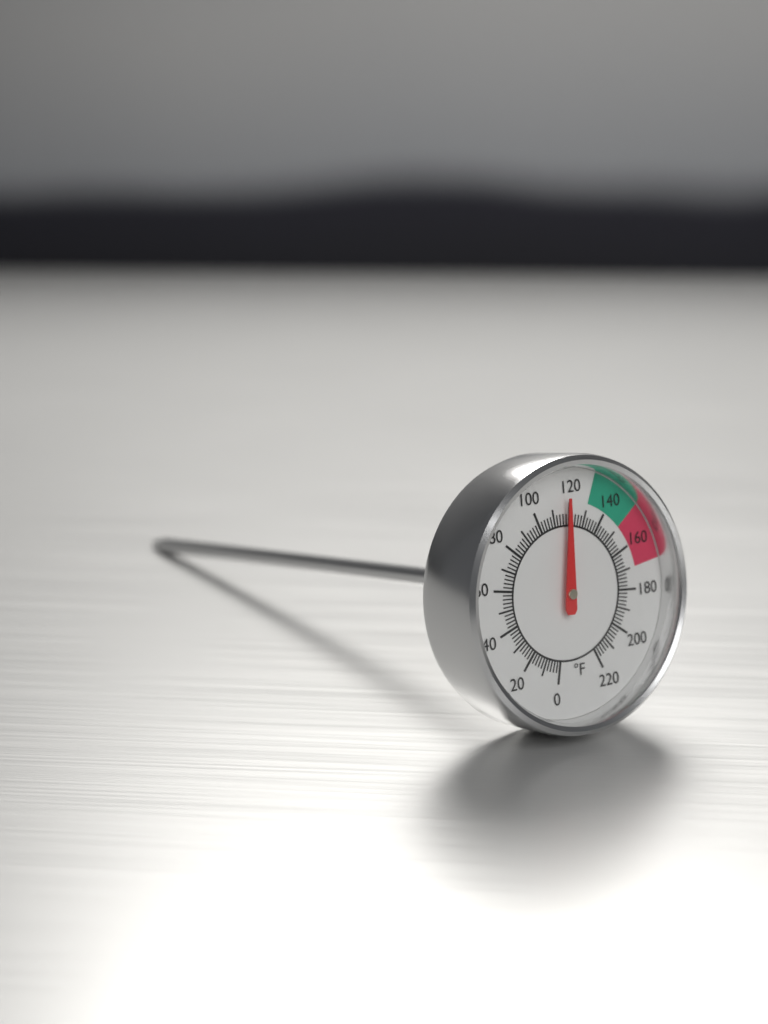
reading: 118 °F
